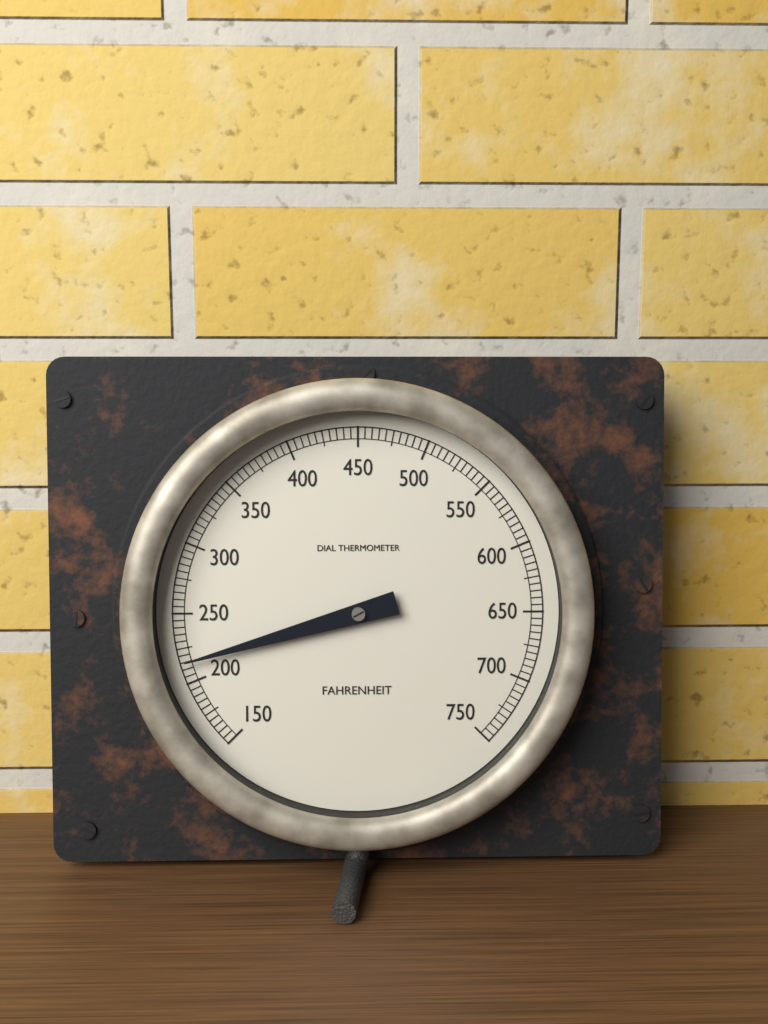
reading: 215 °F
